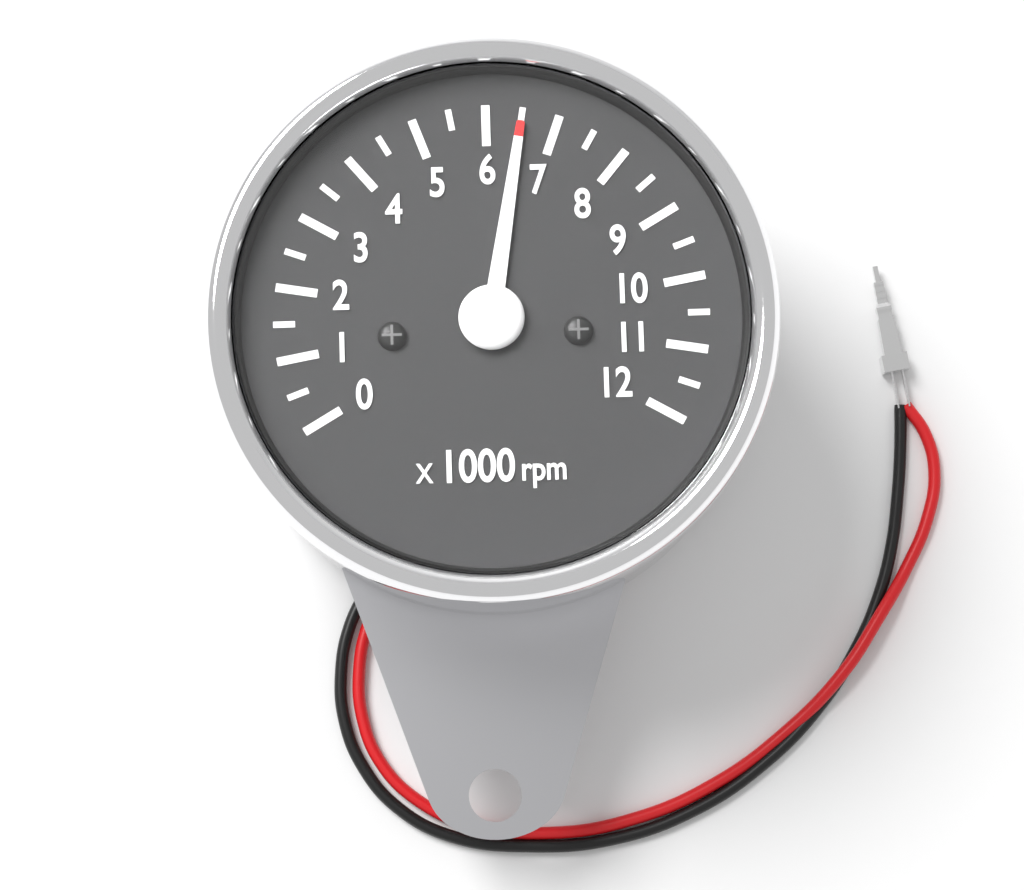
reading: 6.5 x1000 rpm
